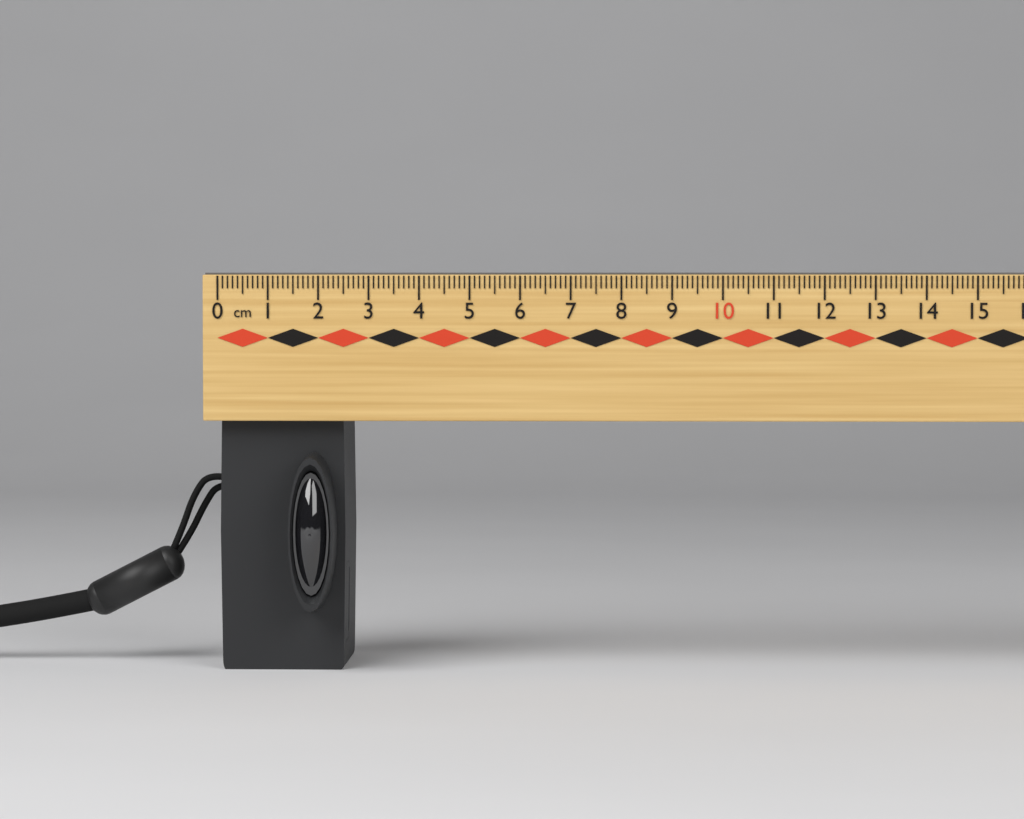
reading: 2.5 cm
